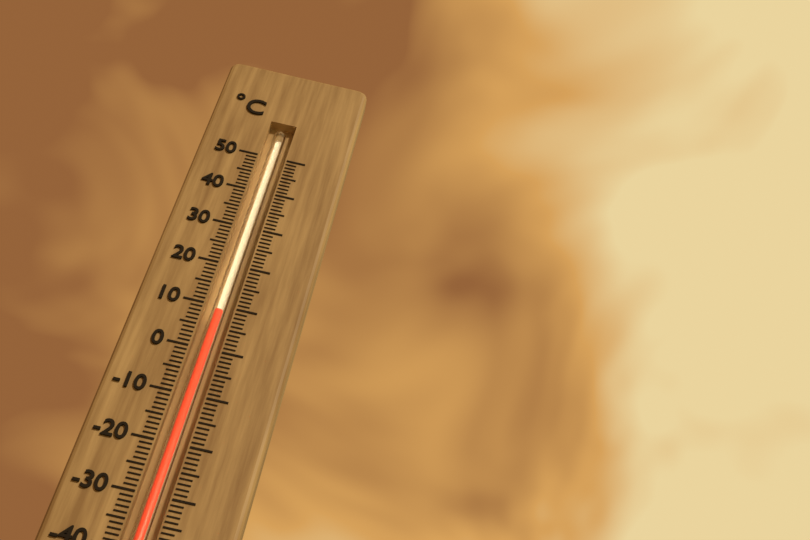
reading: 9 °C
